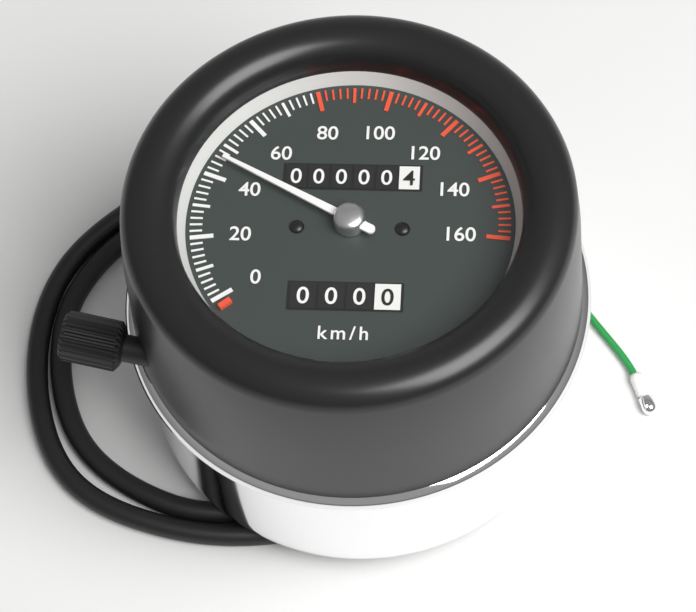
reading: 46 km/h
